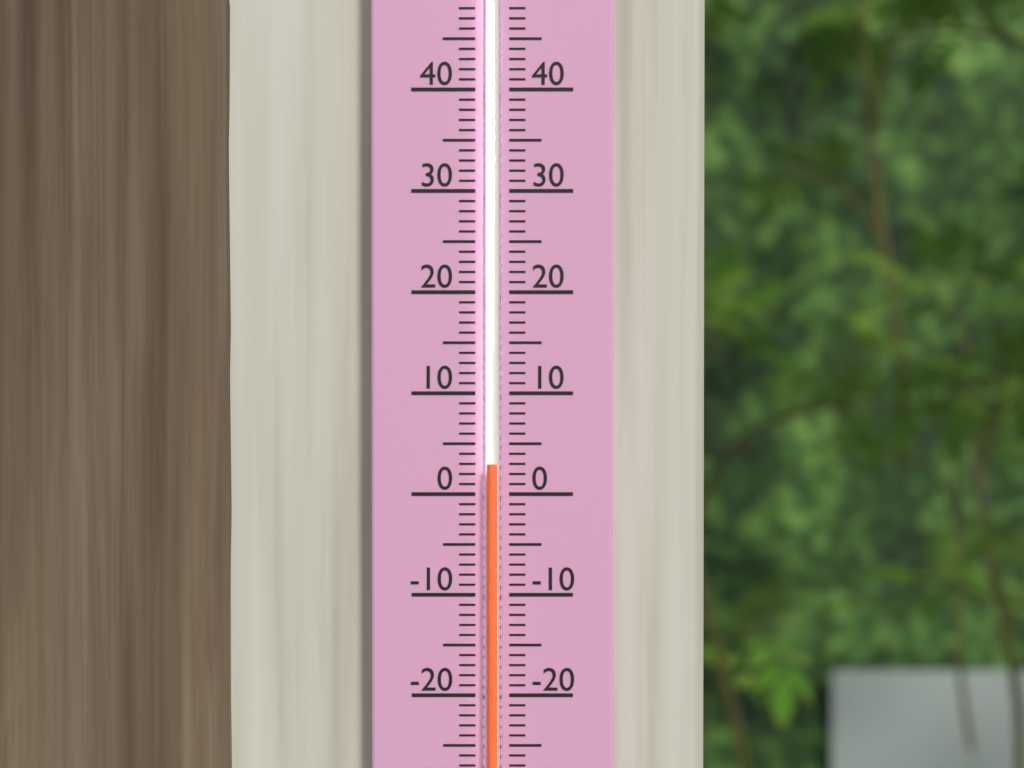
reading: 3 (no unit)
